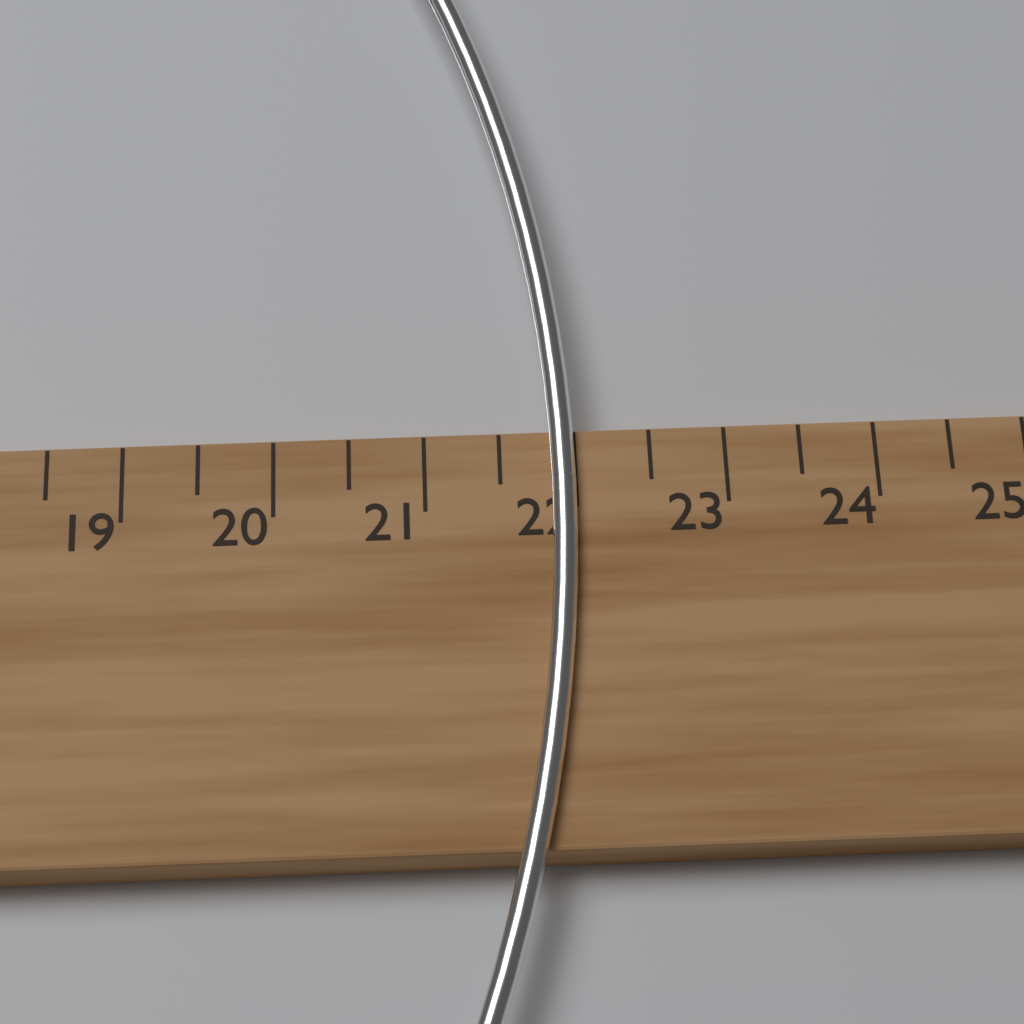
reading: 22.0 cm
